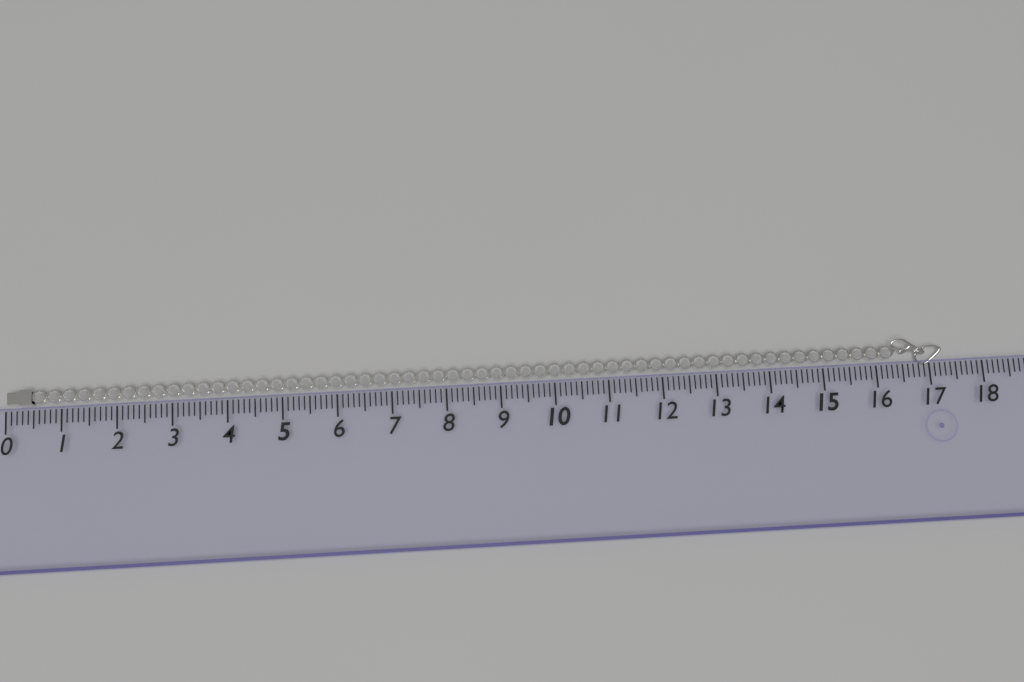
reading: 17.3 (no unit)
